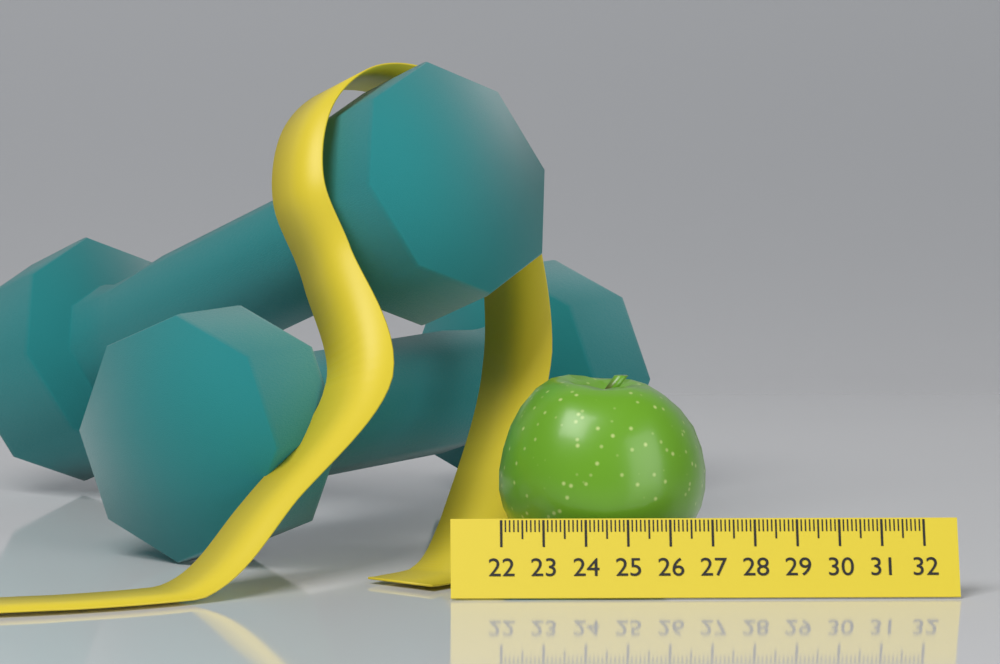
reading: 27.0 (no unit)
